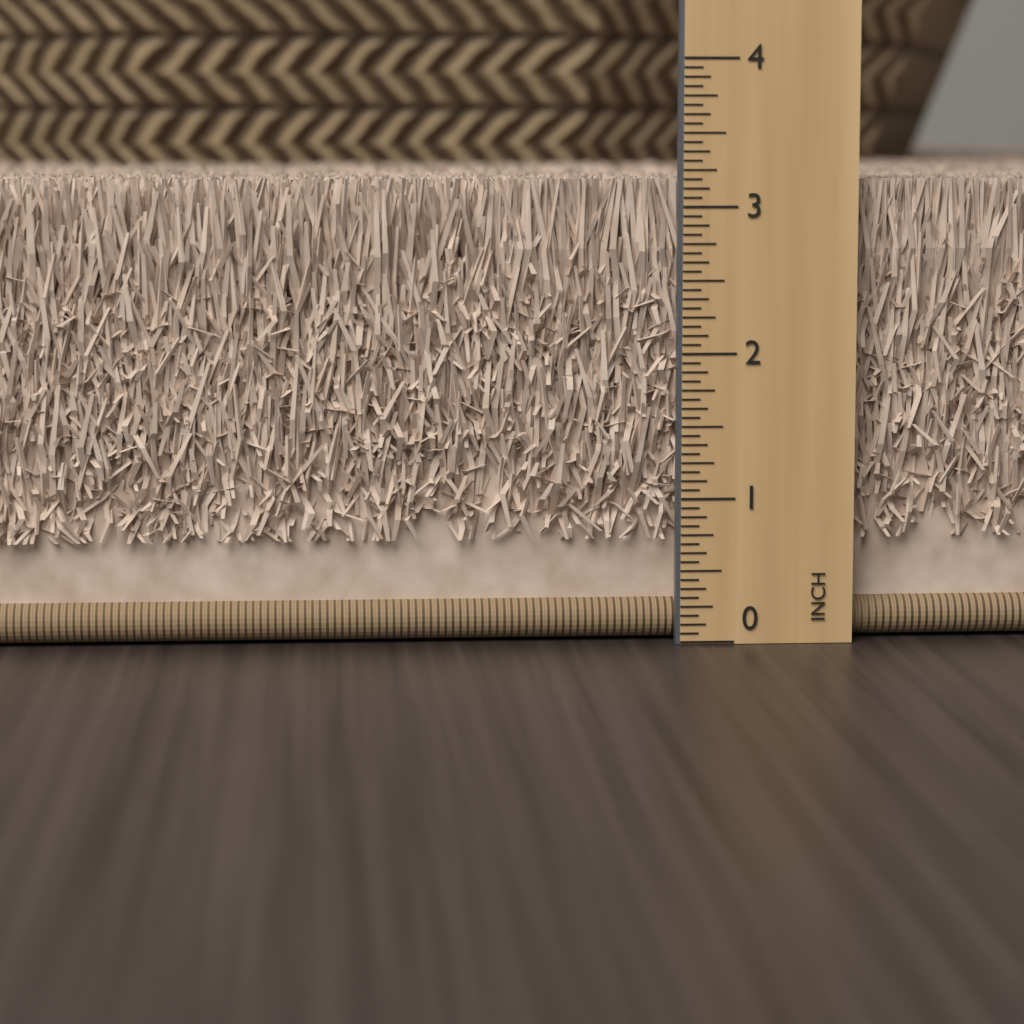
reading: 3.1875 in
